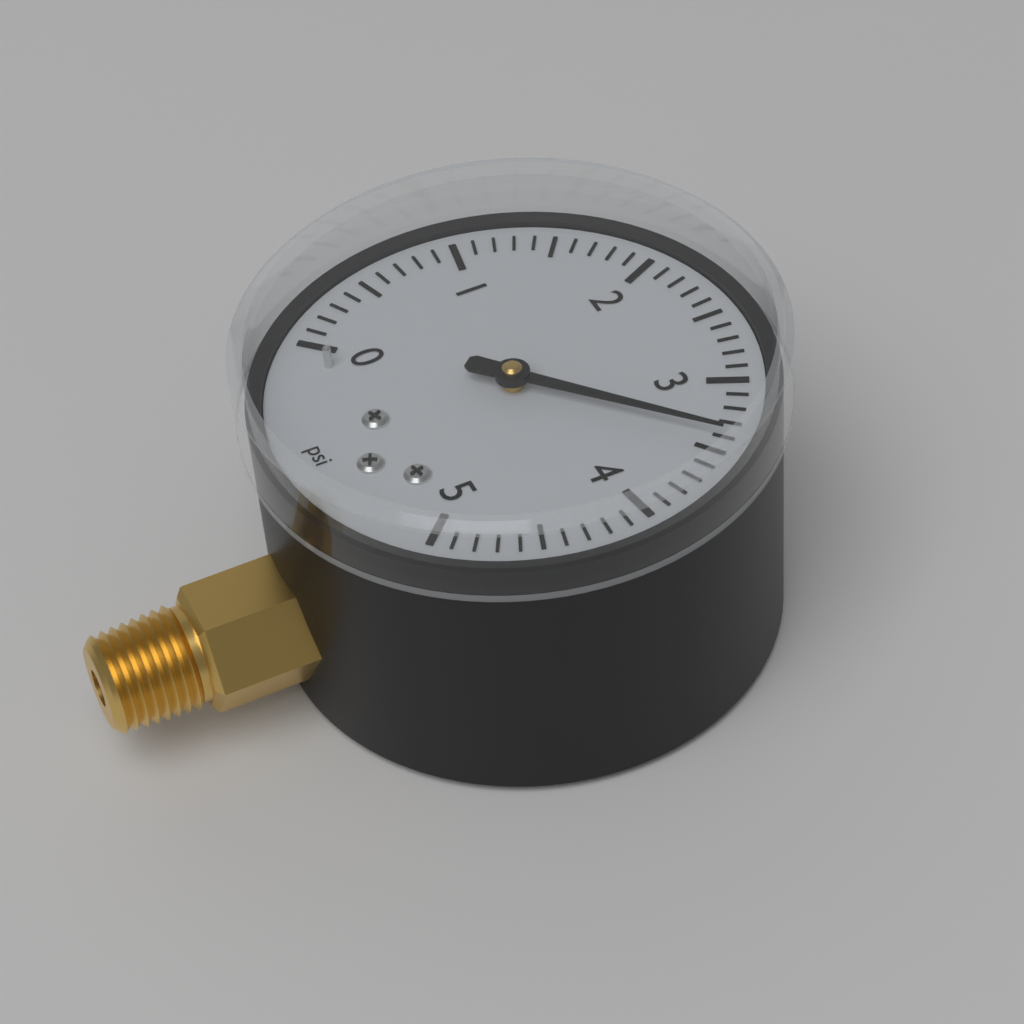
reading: 3.4 psi
